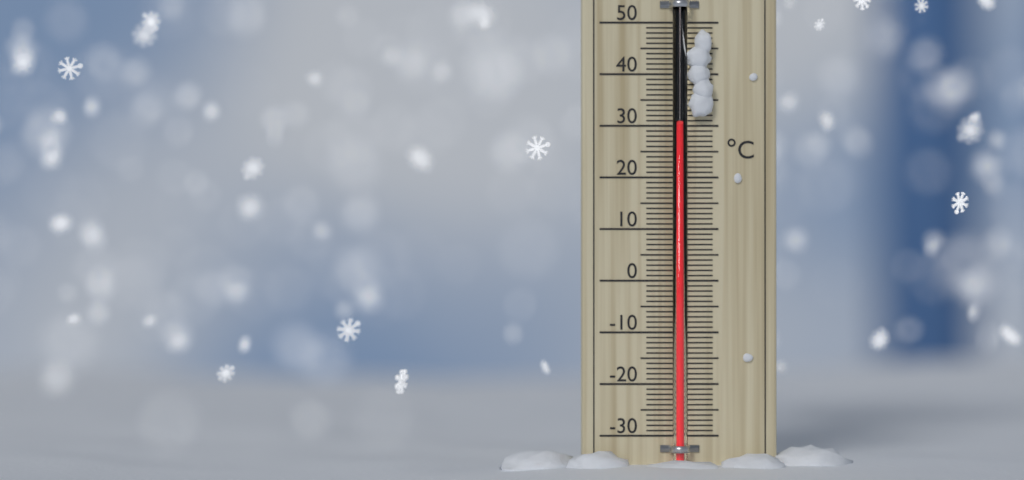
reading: 30 °C
